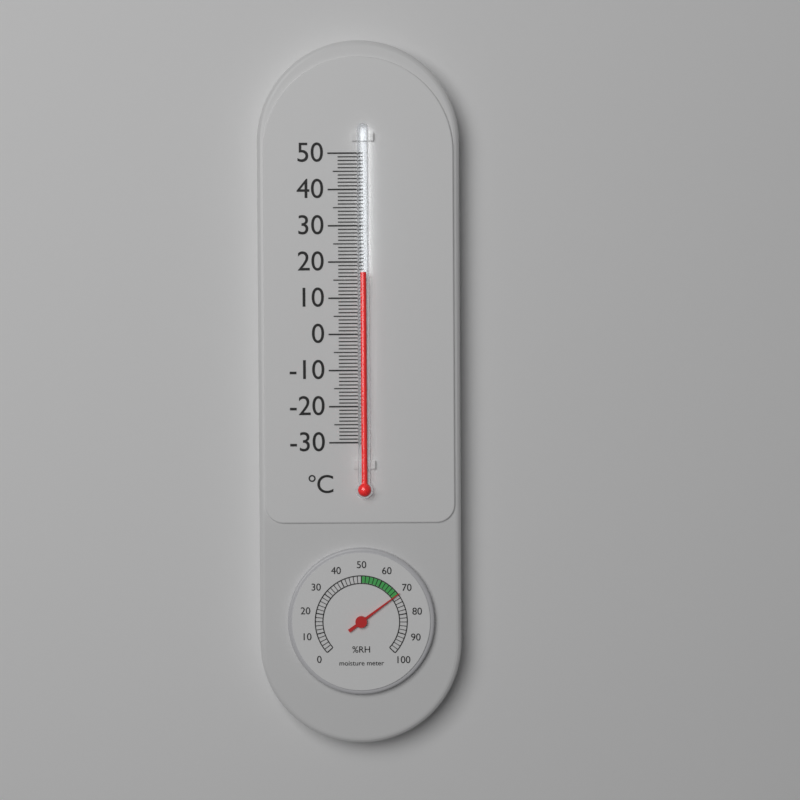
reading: 17 °C
